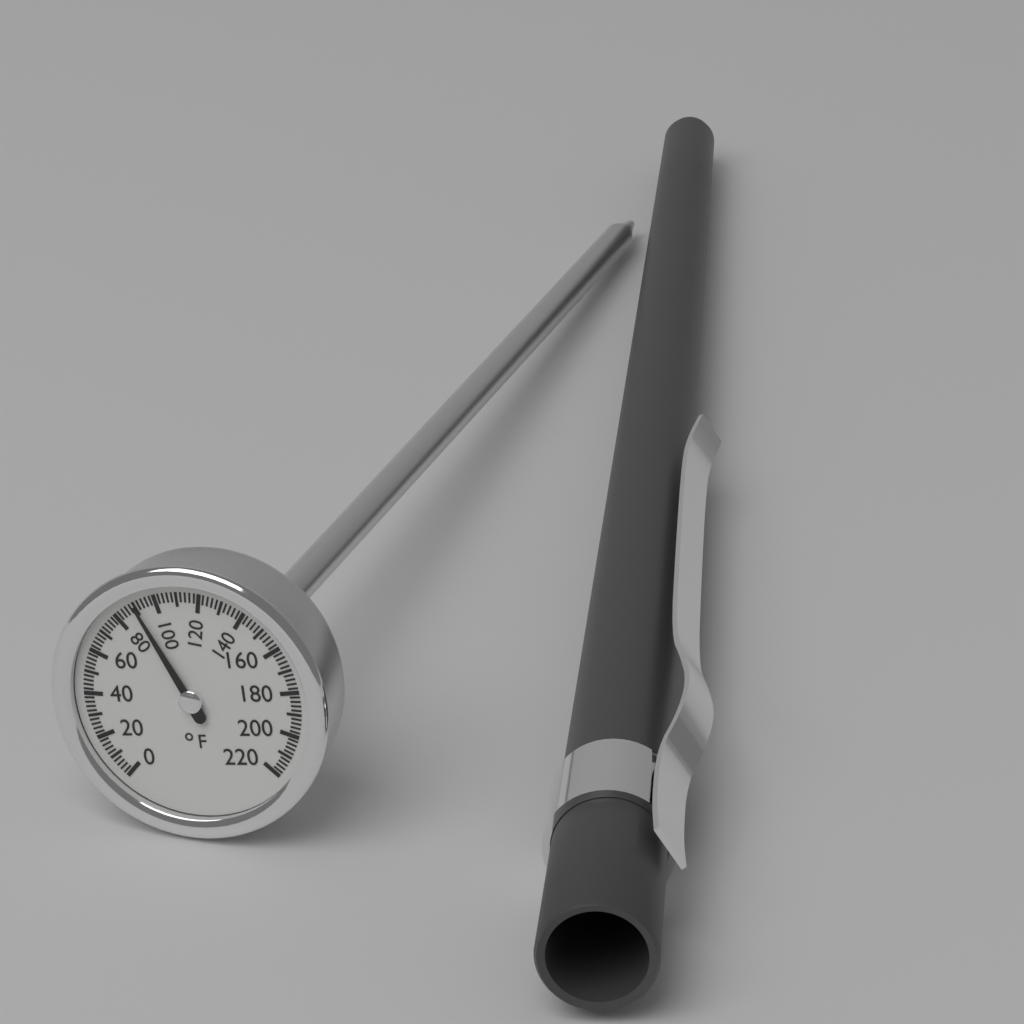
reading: 90 °F
